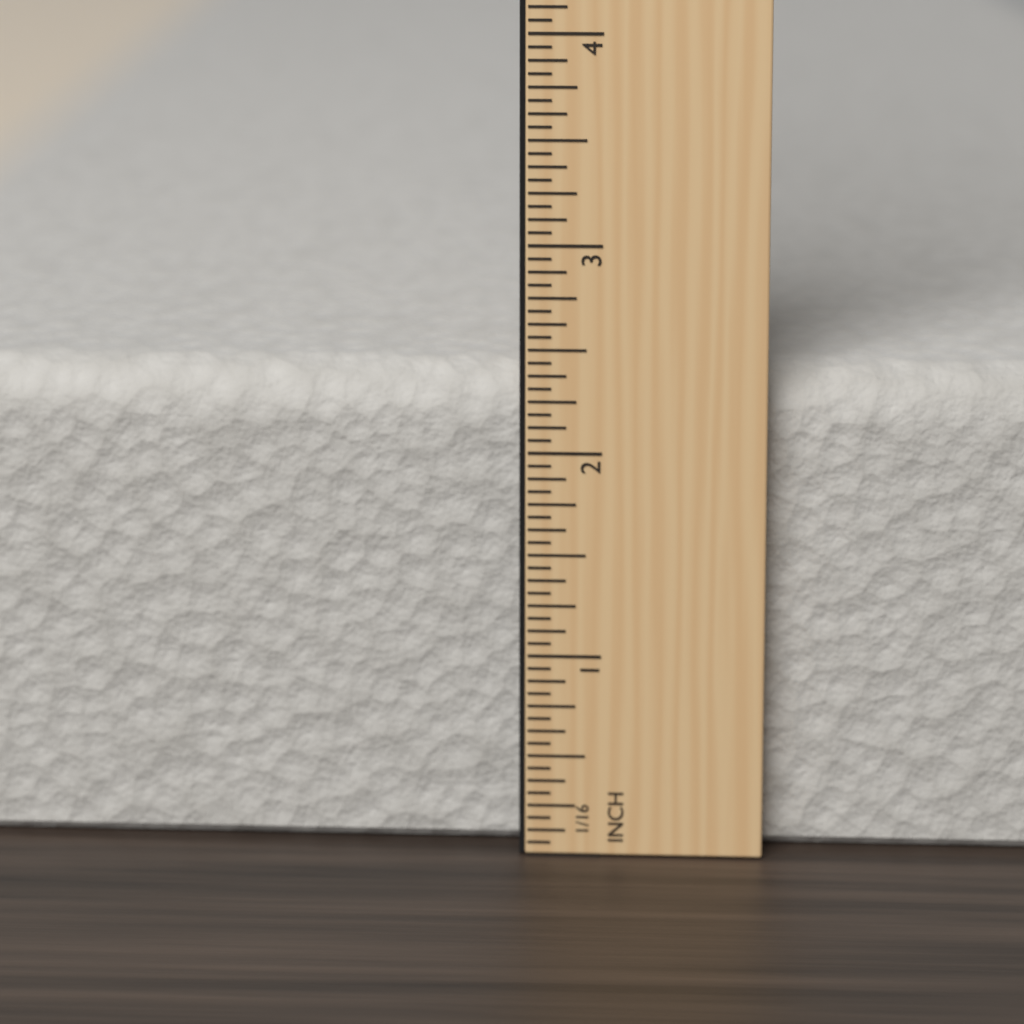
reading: 2.3750 in
